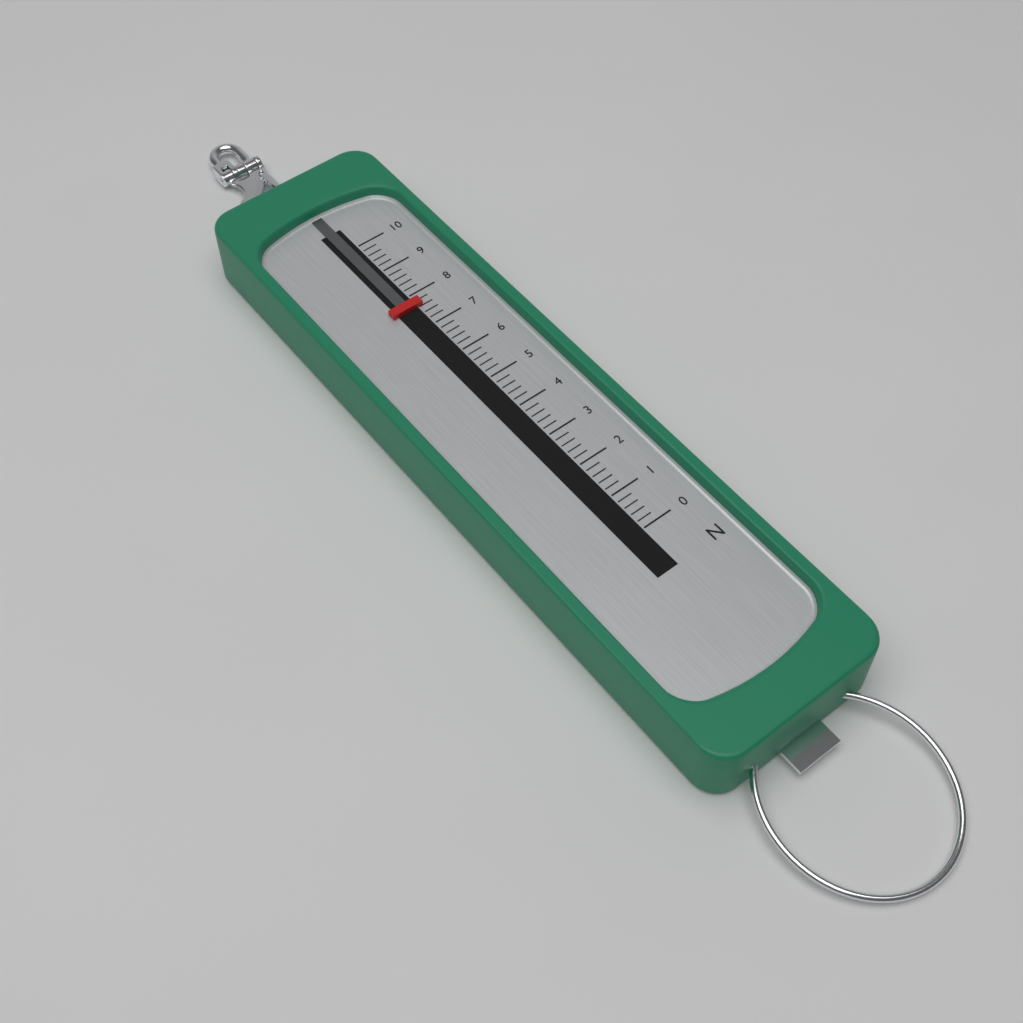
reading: 7.6 N
